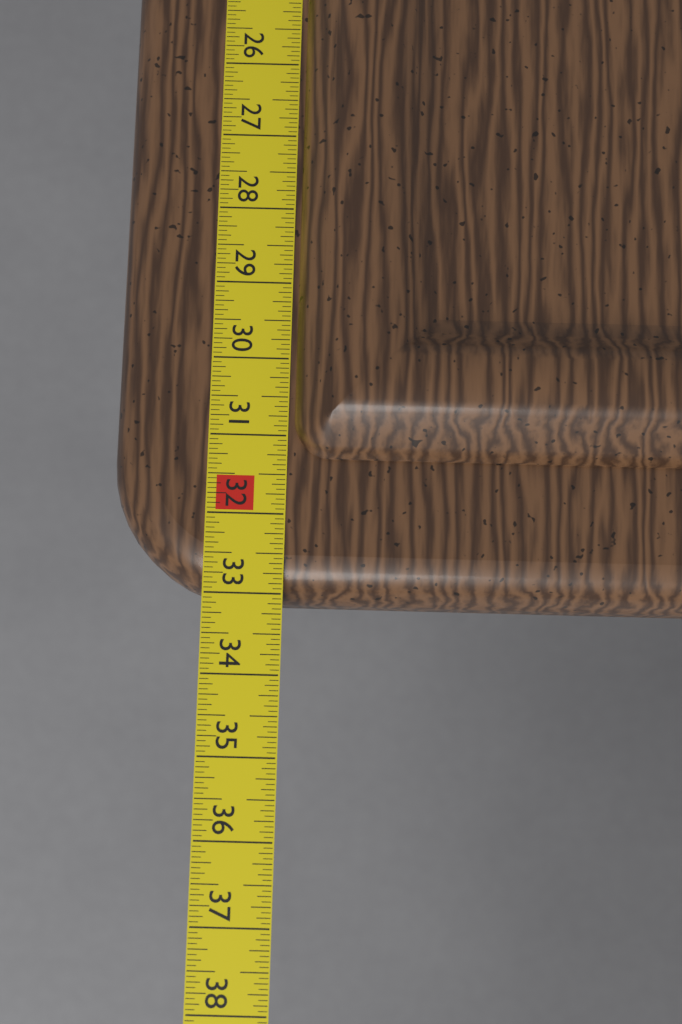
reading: 33.0625 in
